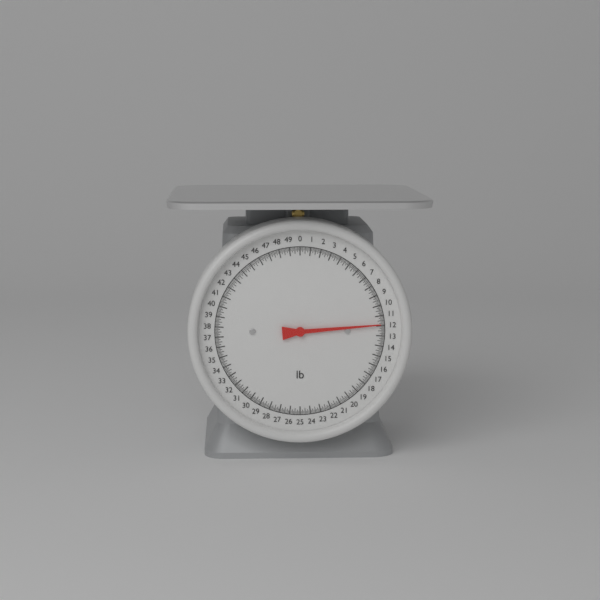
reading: 11.875 lb
